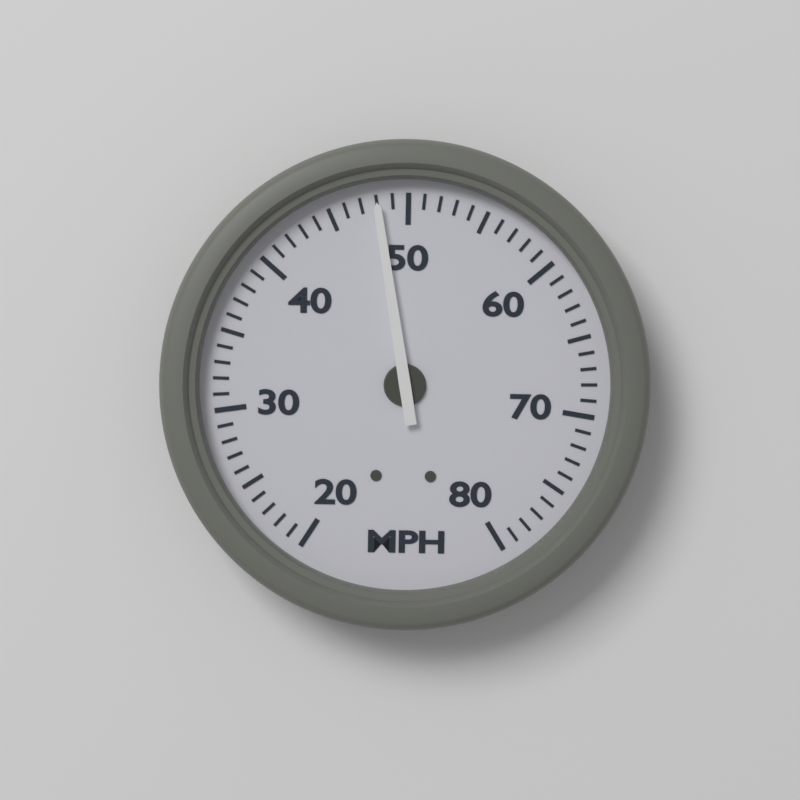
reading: 48 MPH
